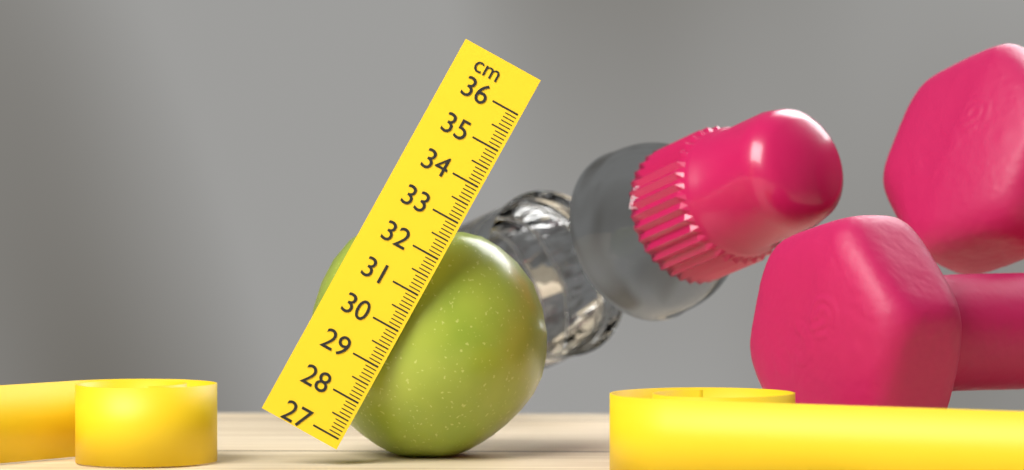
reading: 32.9 cm
